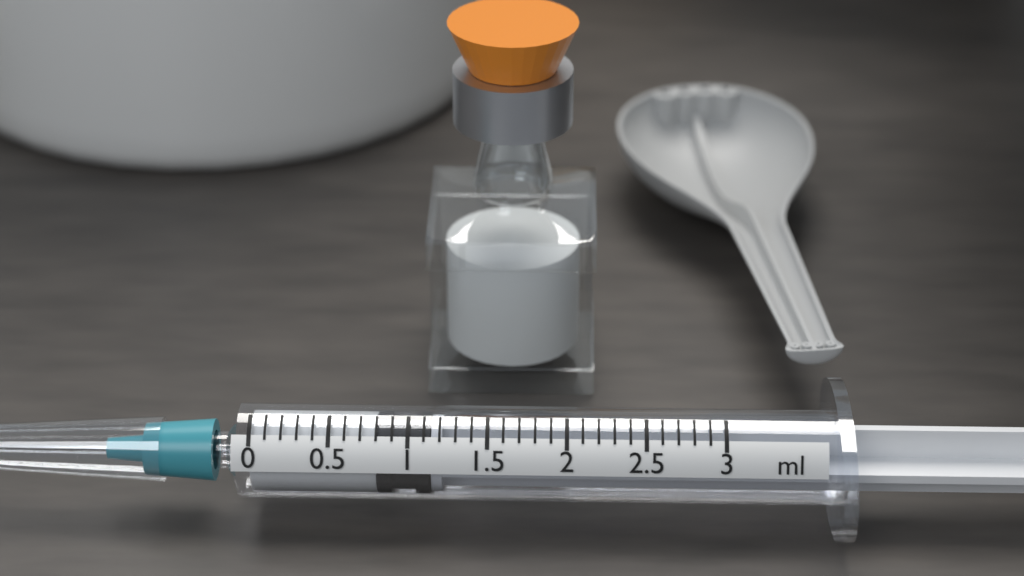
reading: 0.8 ml
